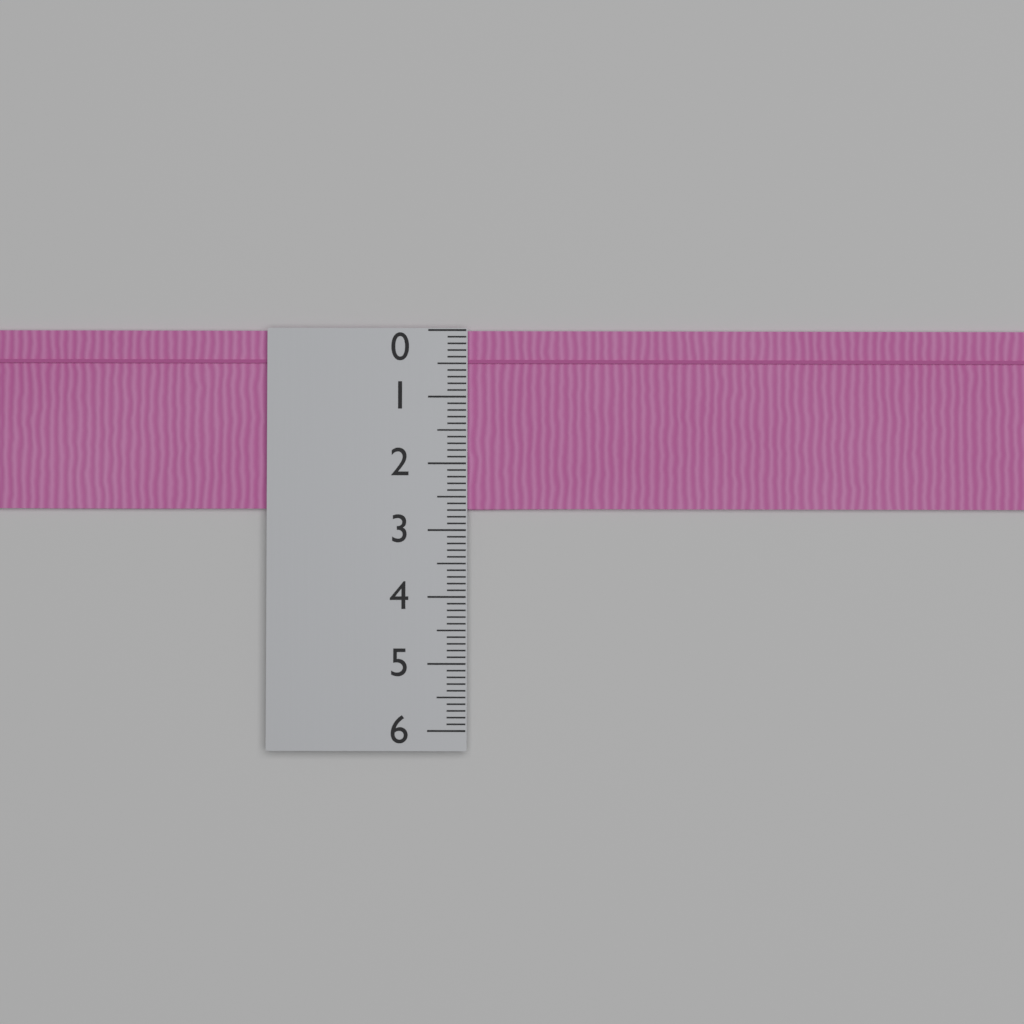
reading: 2.7 (no unit)
